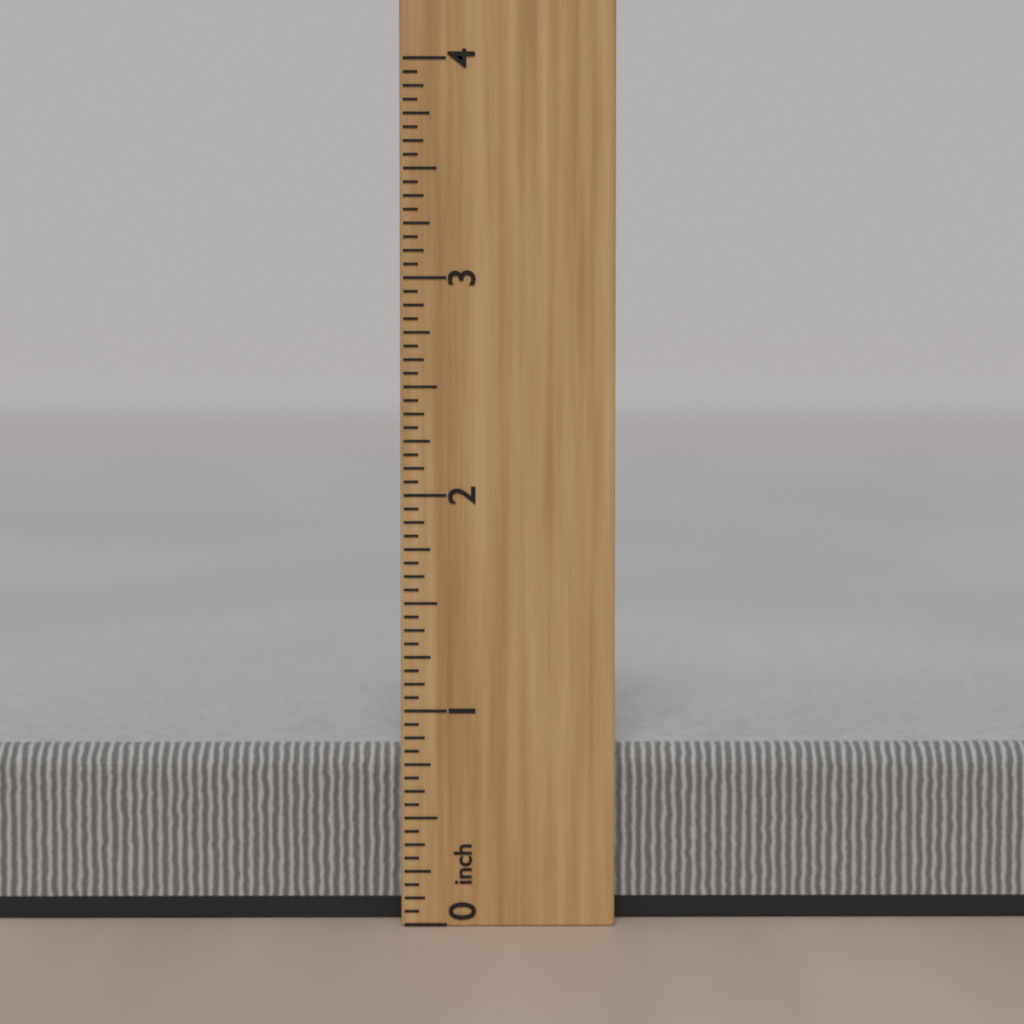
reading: 0.8125 inch
